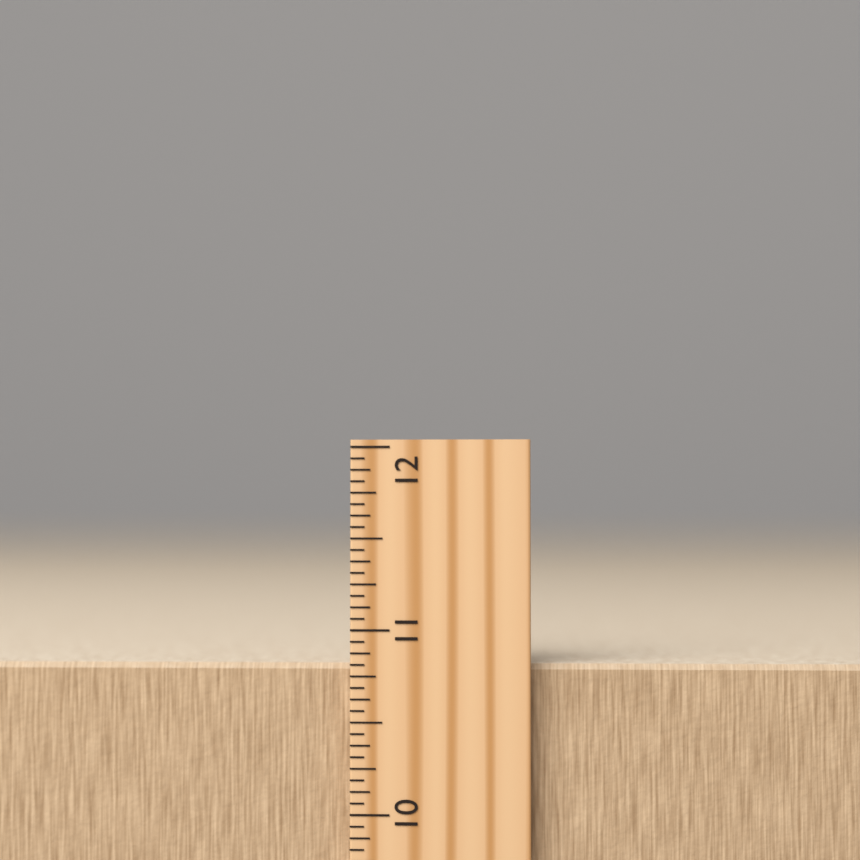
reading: 10.8125 inch
